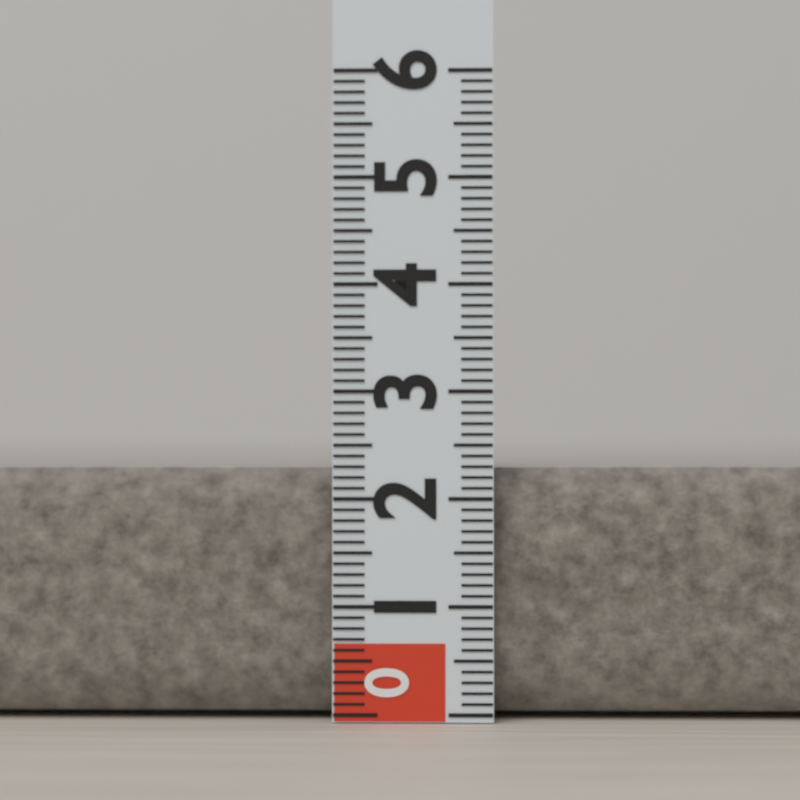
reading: 2.3 (no unit)
